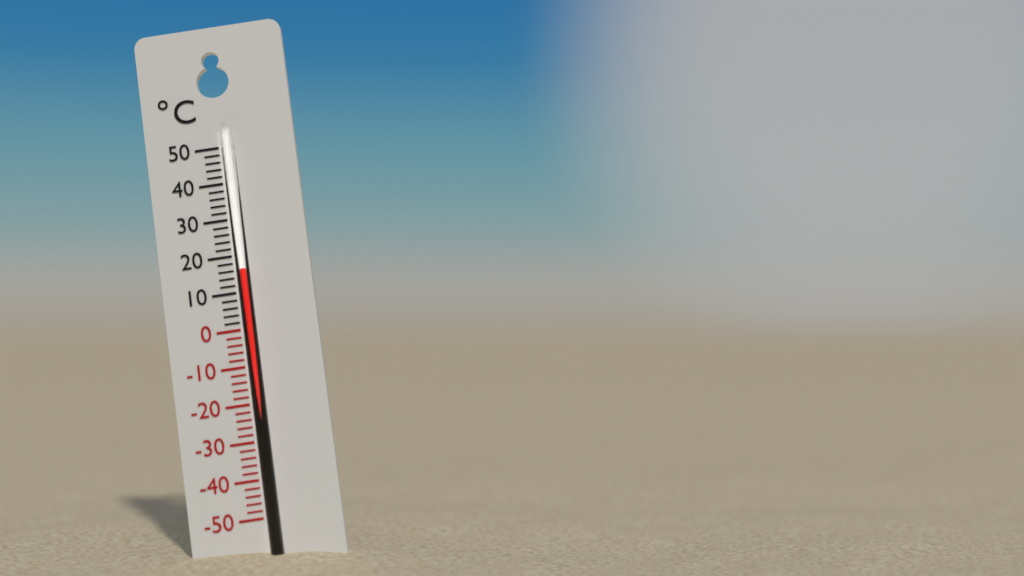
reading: 16 °C
